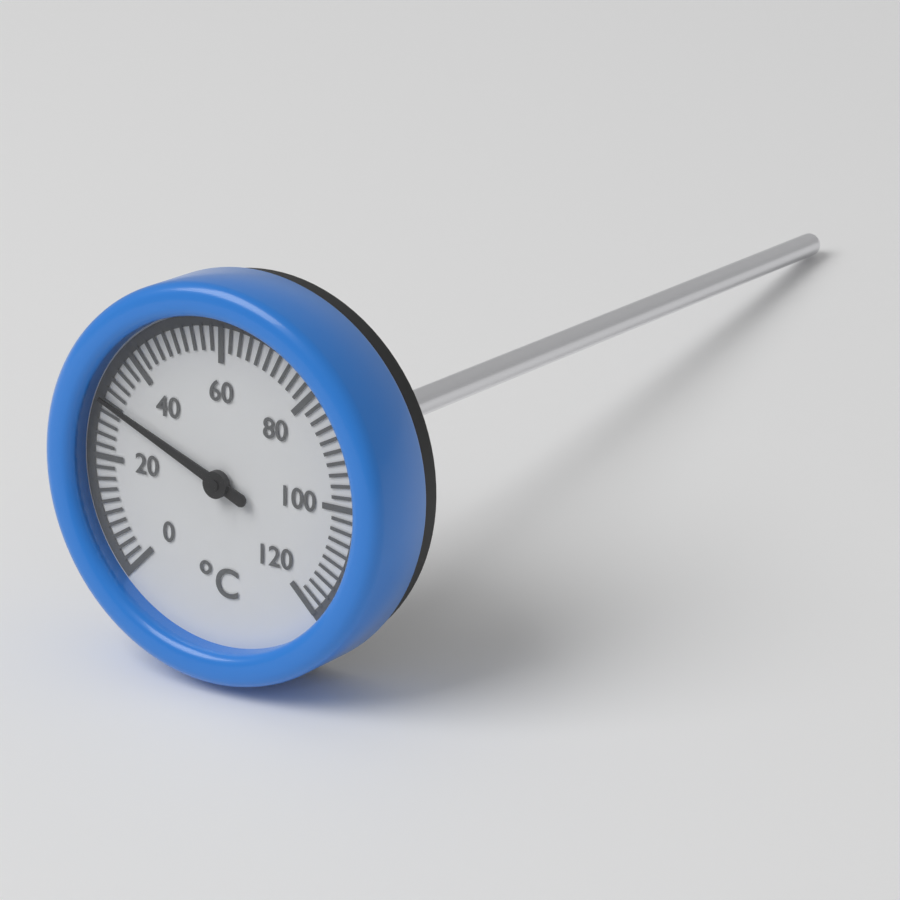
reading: 30 °C
